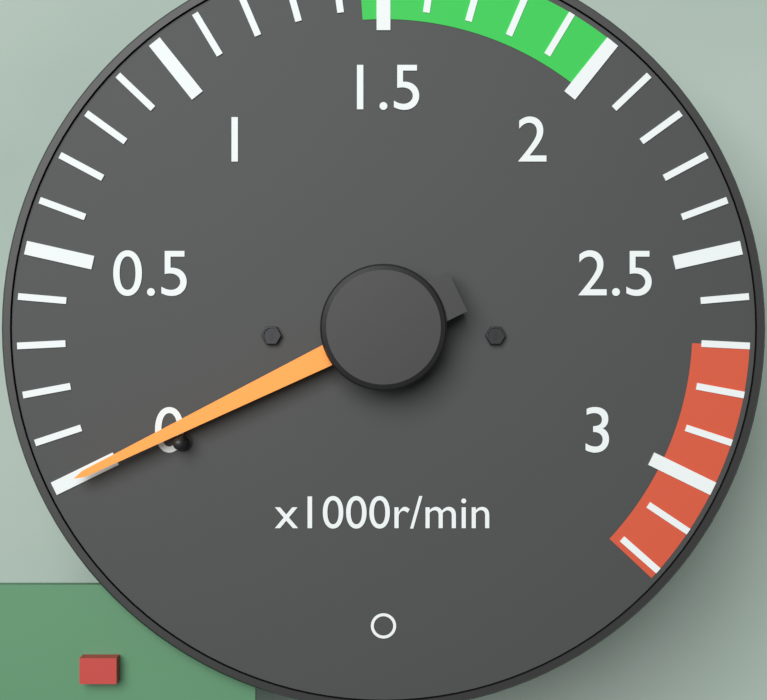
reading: 0 r/min
